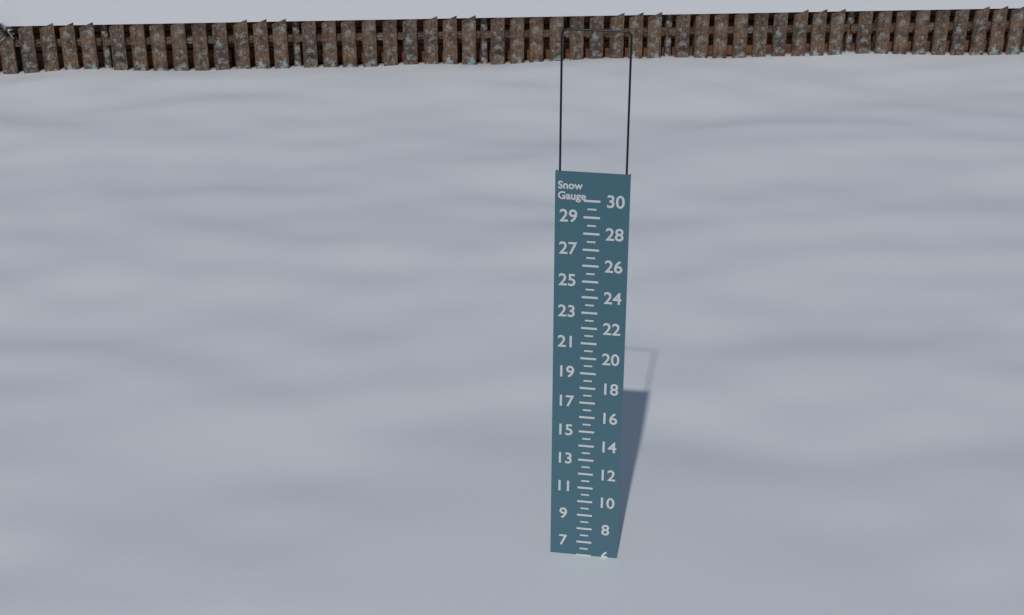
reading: 6.0 (no unit)
